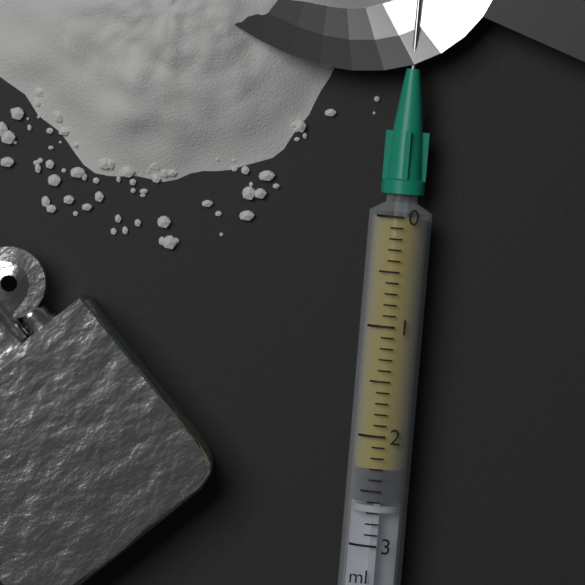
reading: 2.3 ml
